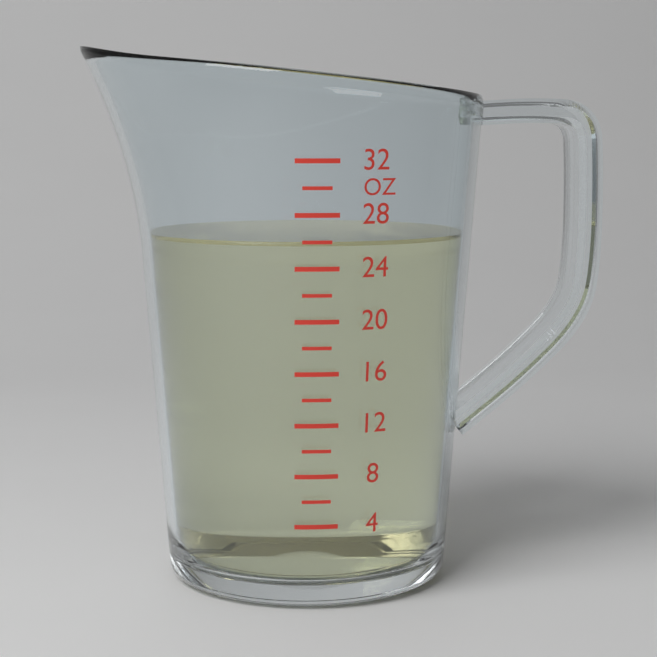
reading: 26 oz
